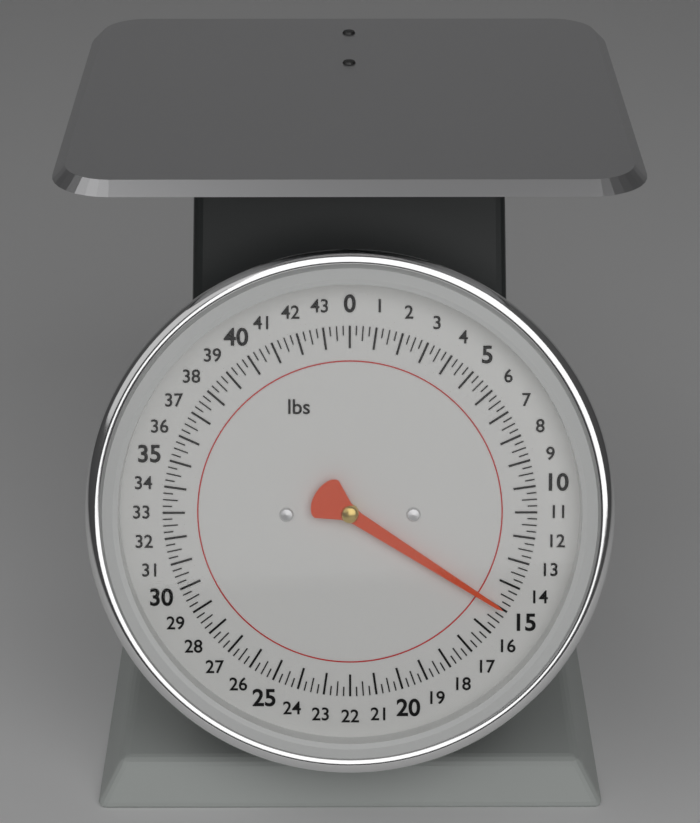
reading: 15.00 lbs
